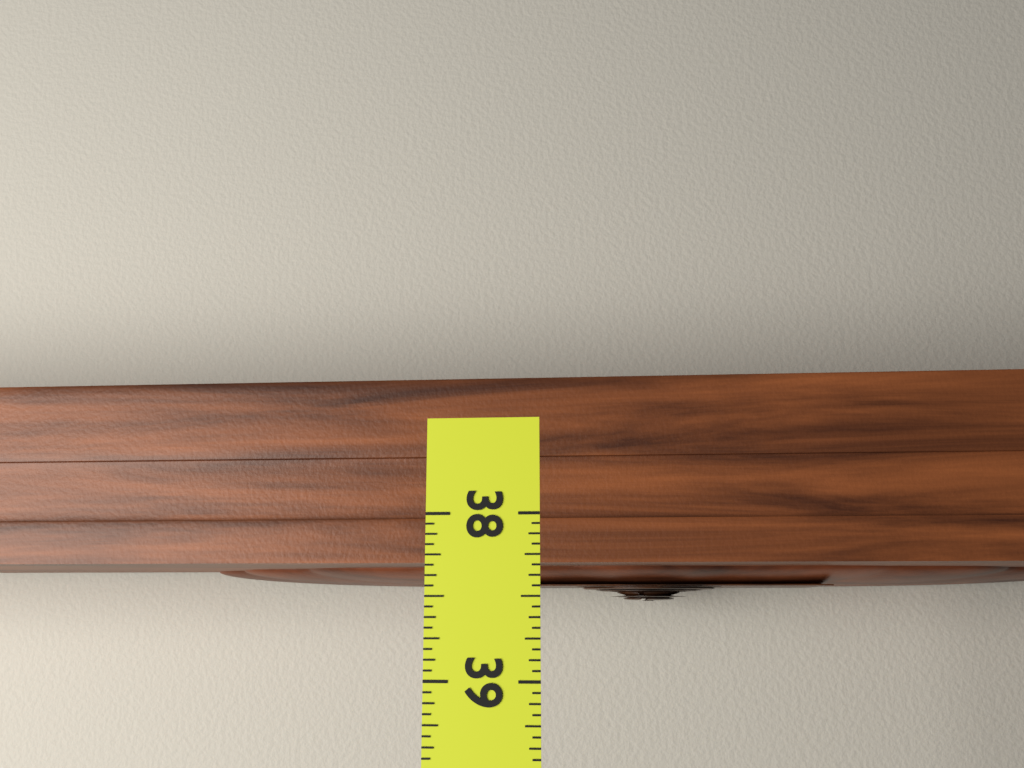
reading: 38.5000 (no unit)
